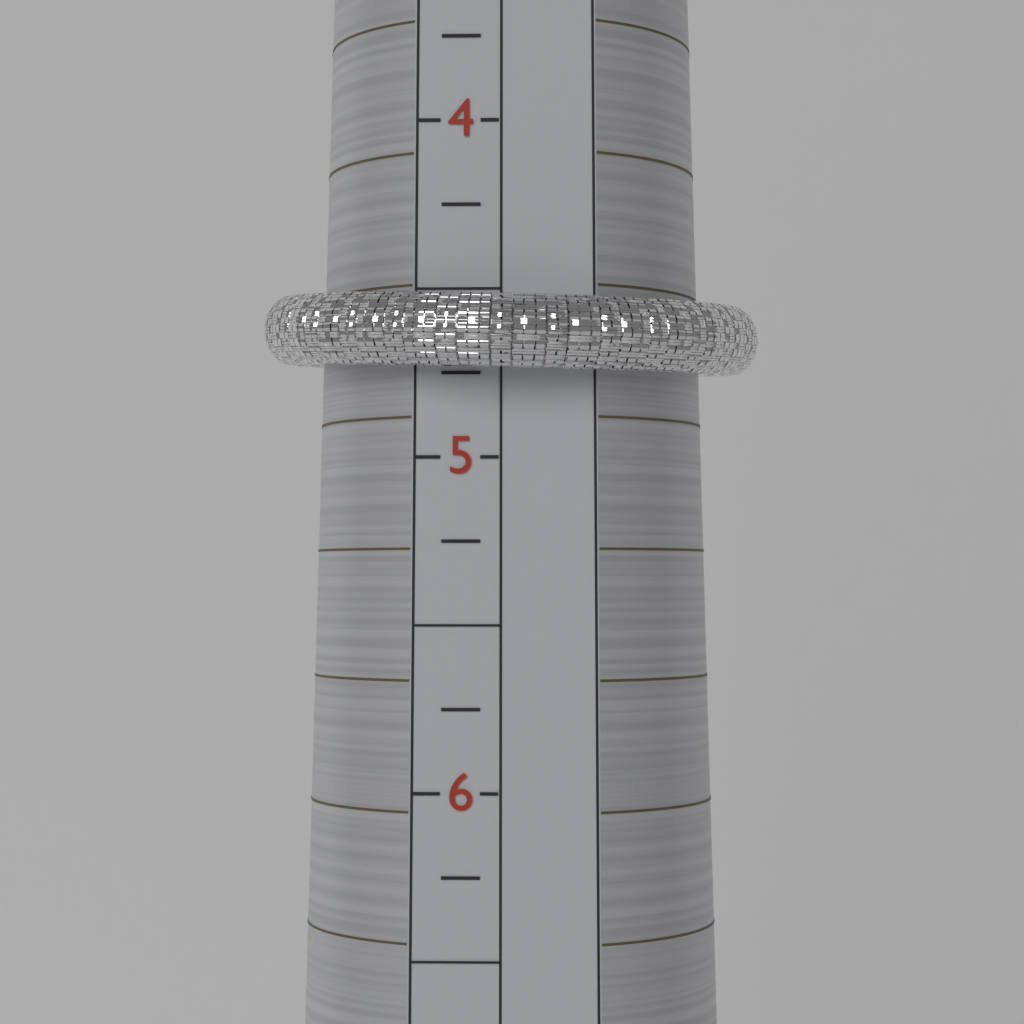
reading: 4.75 (no unit)
